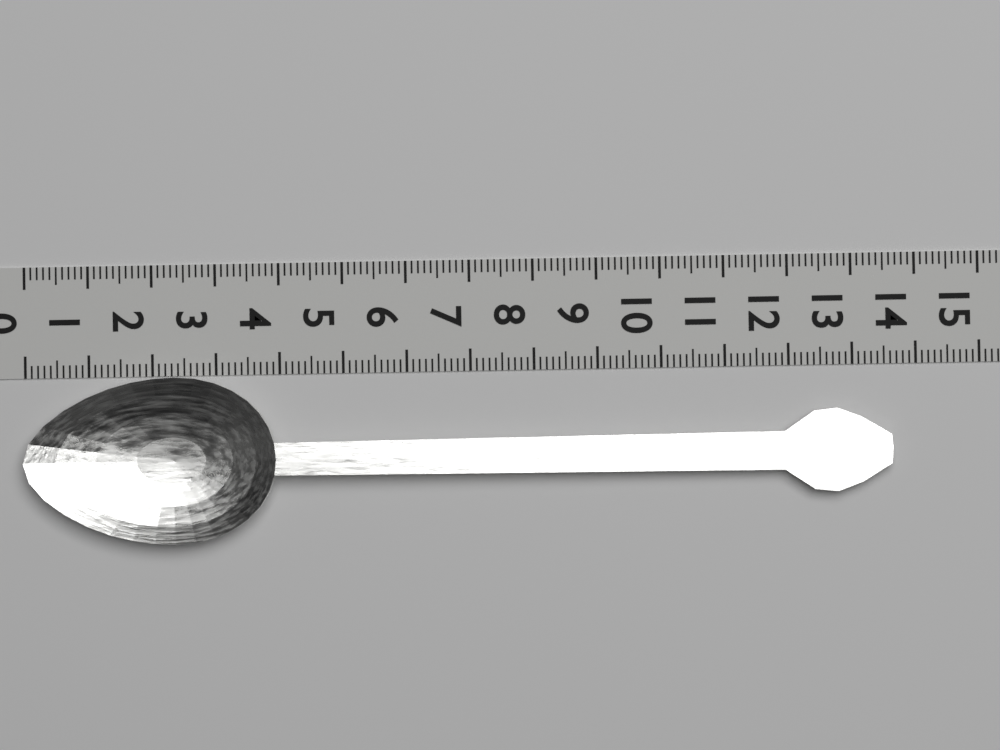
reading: 13.6 (no unit)
